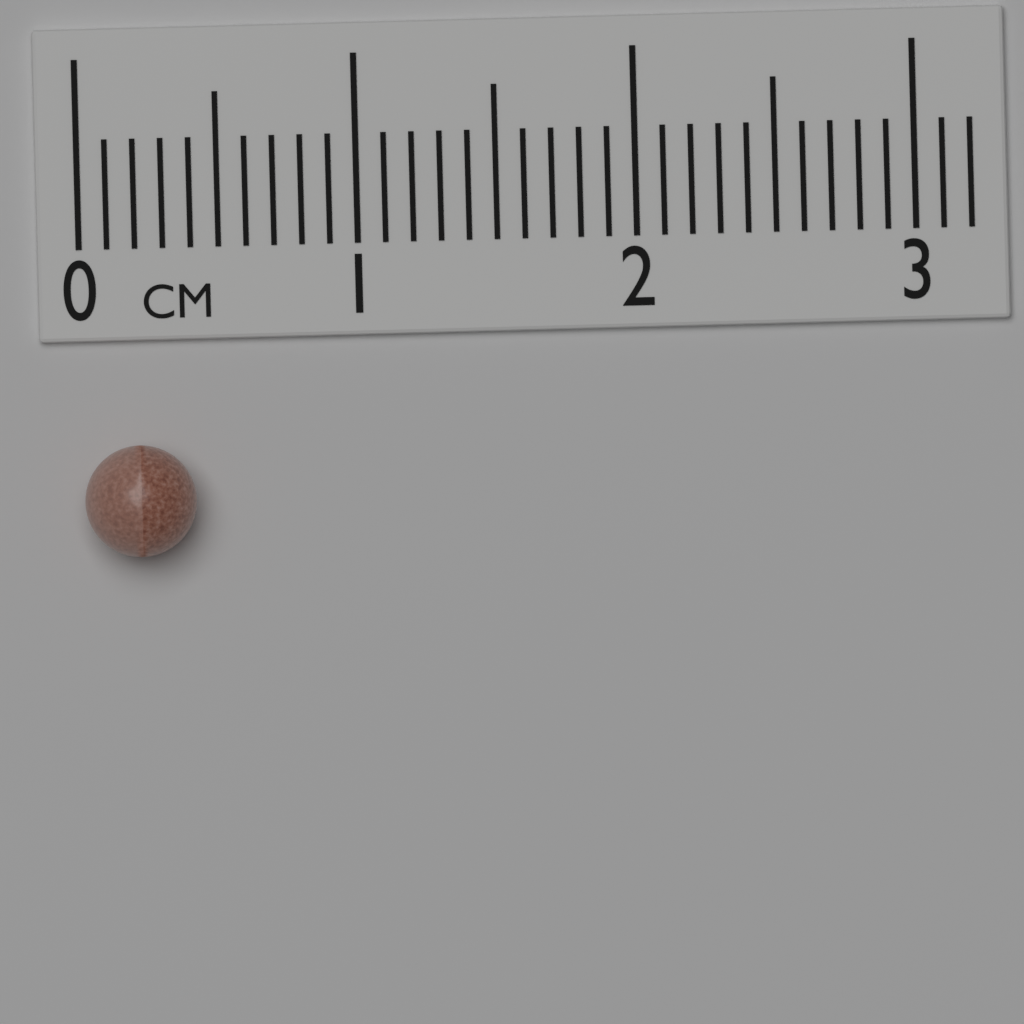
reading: 0.4 cm
